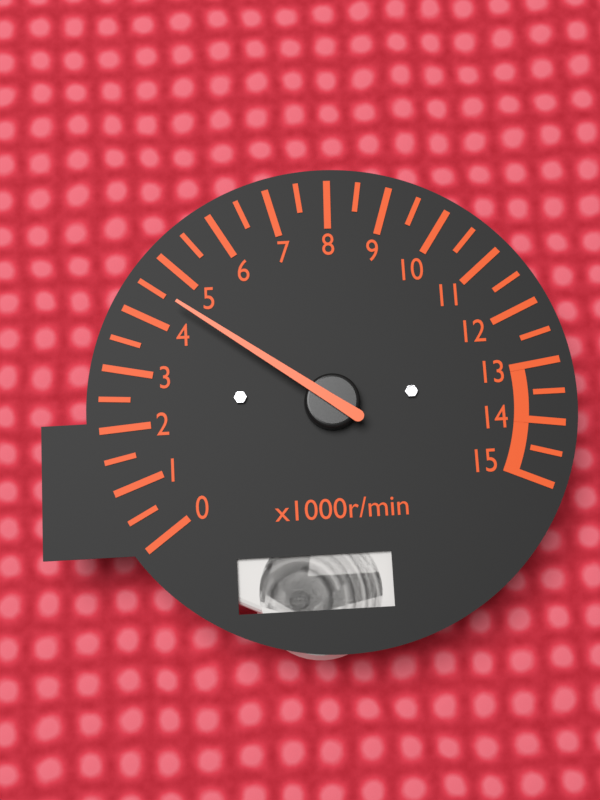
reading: 4.5 x1000r/min
